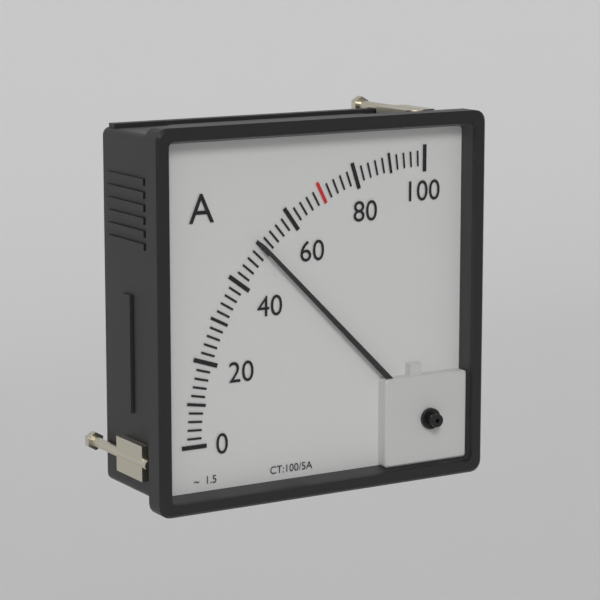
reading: 50 A
